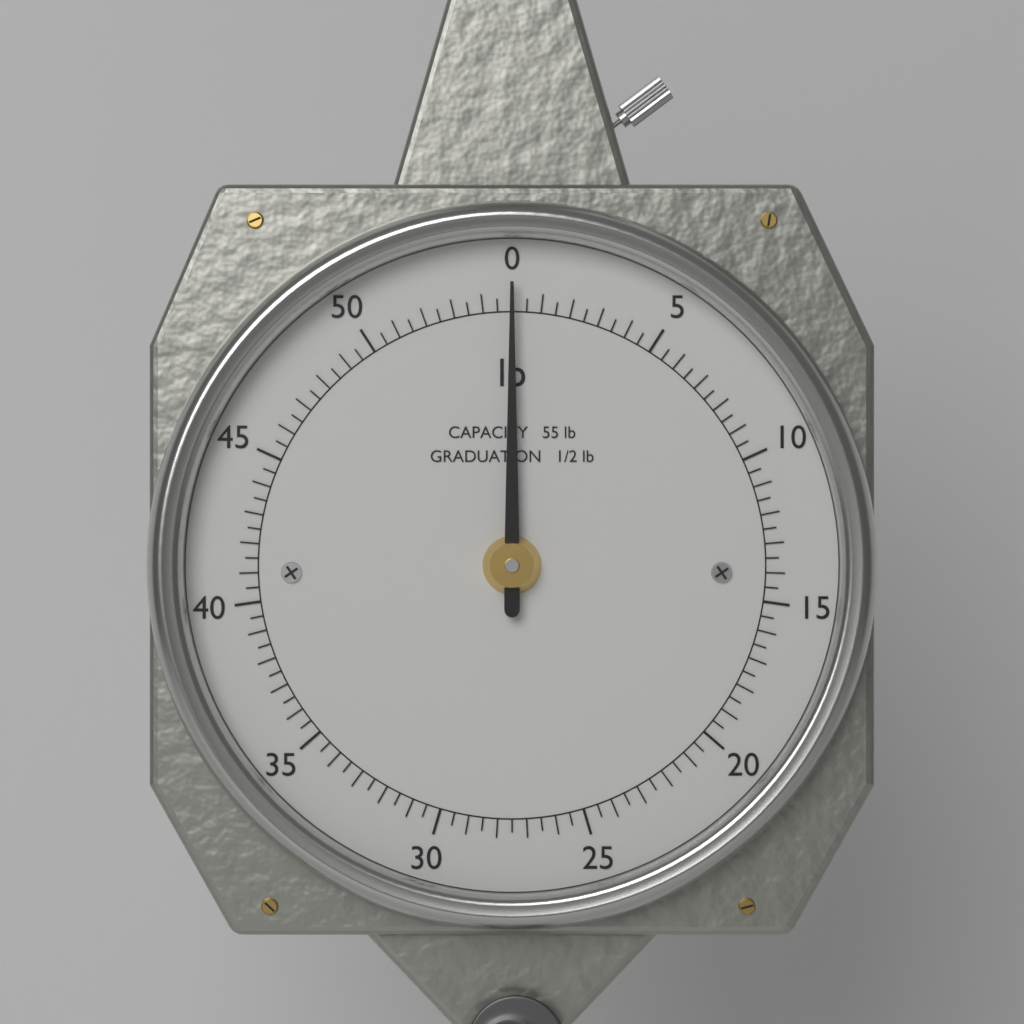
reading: 0.0 lb
